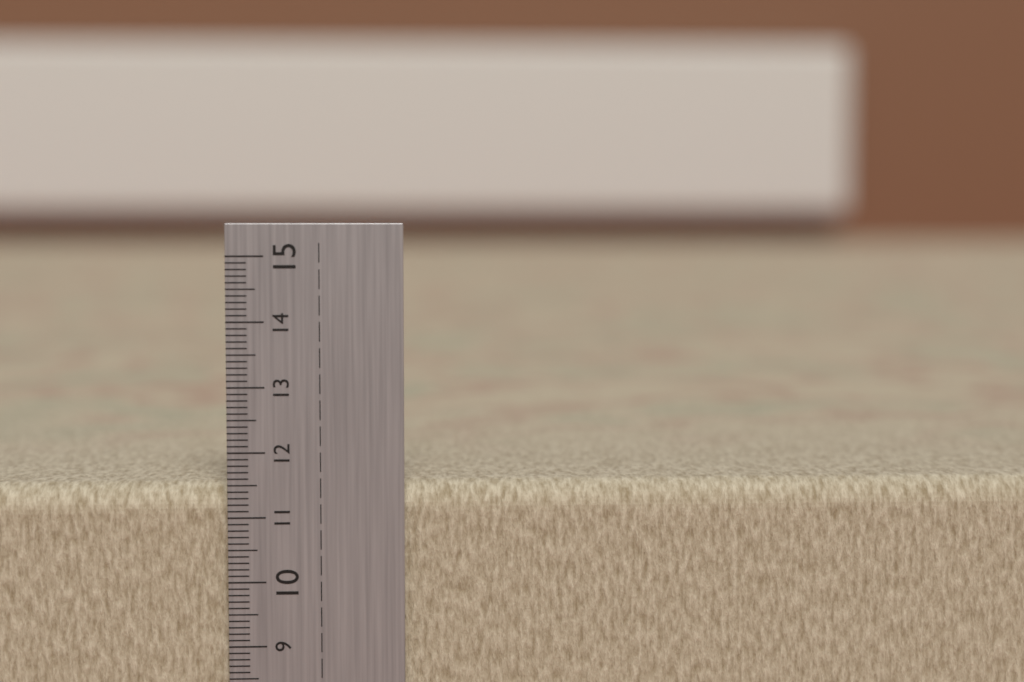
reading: 11.5 cm
